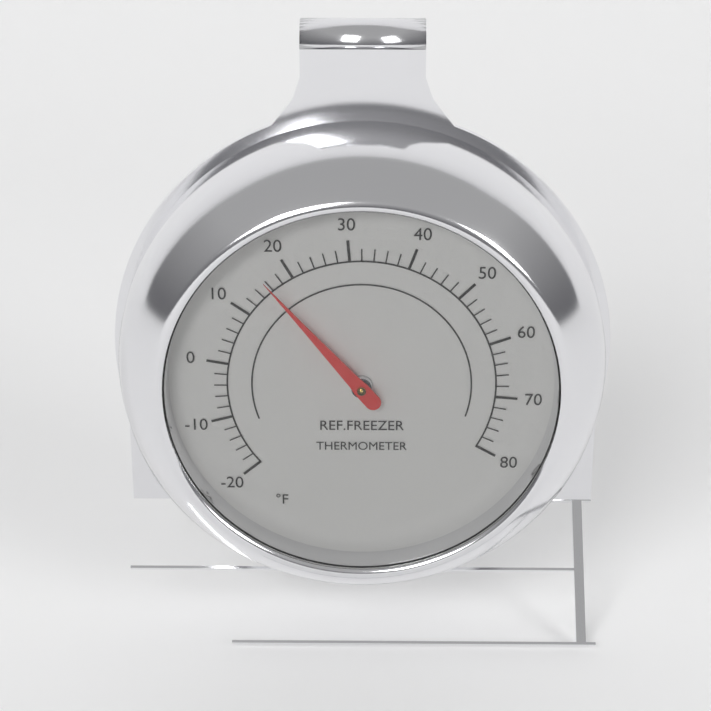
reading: 16 °F
